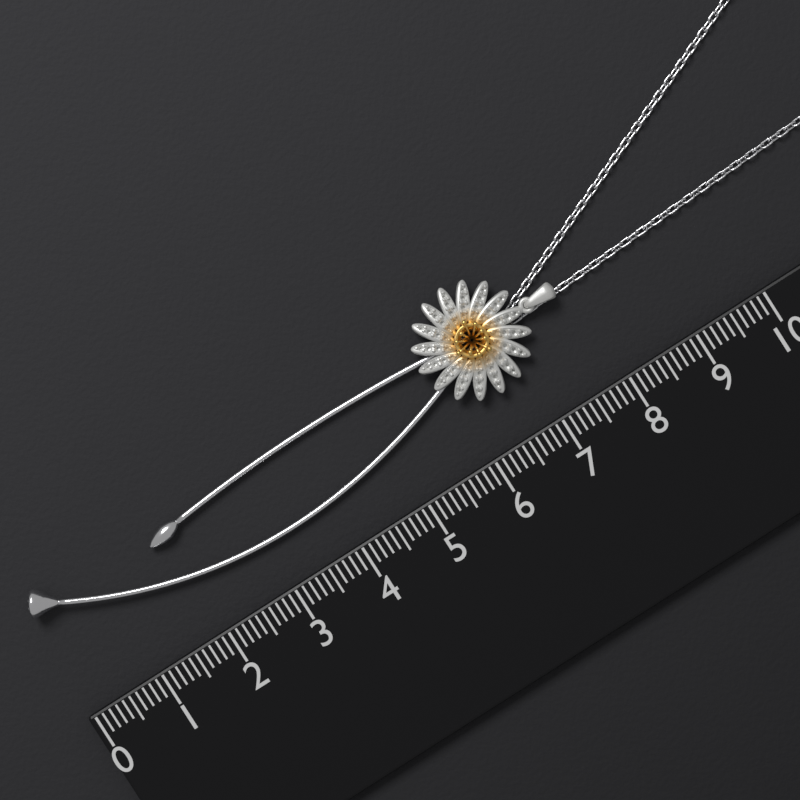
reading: 7.8 (no unit)
